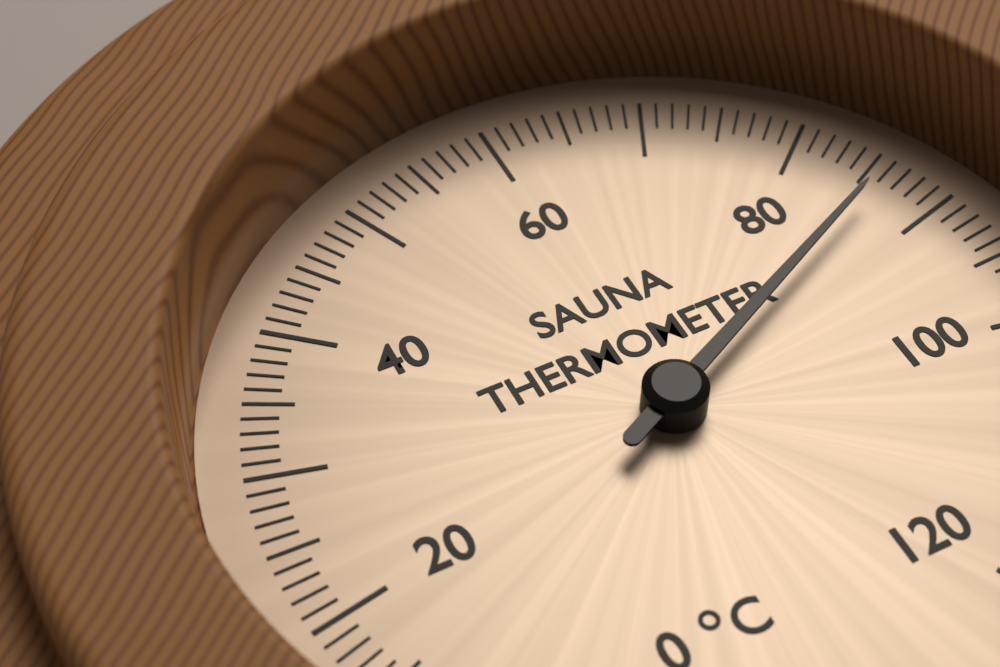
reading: 86 °C
